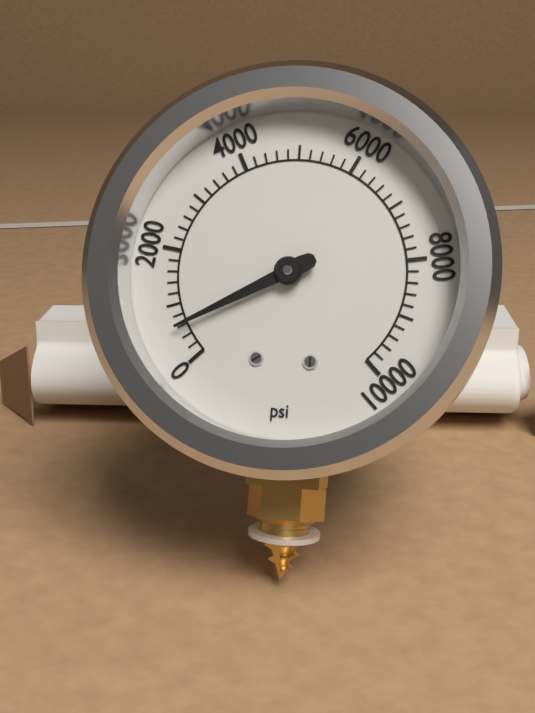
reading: 600 psi
